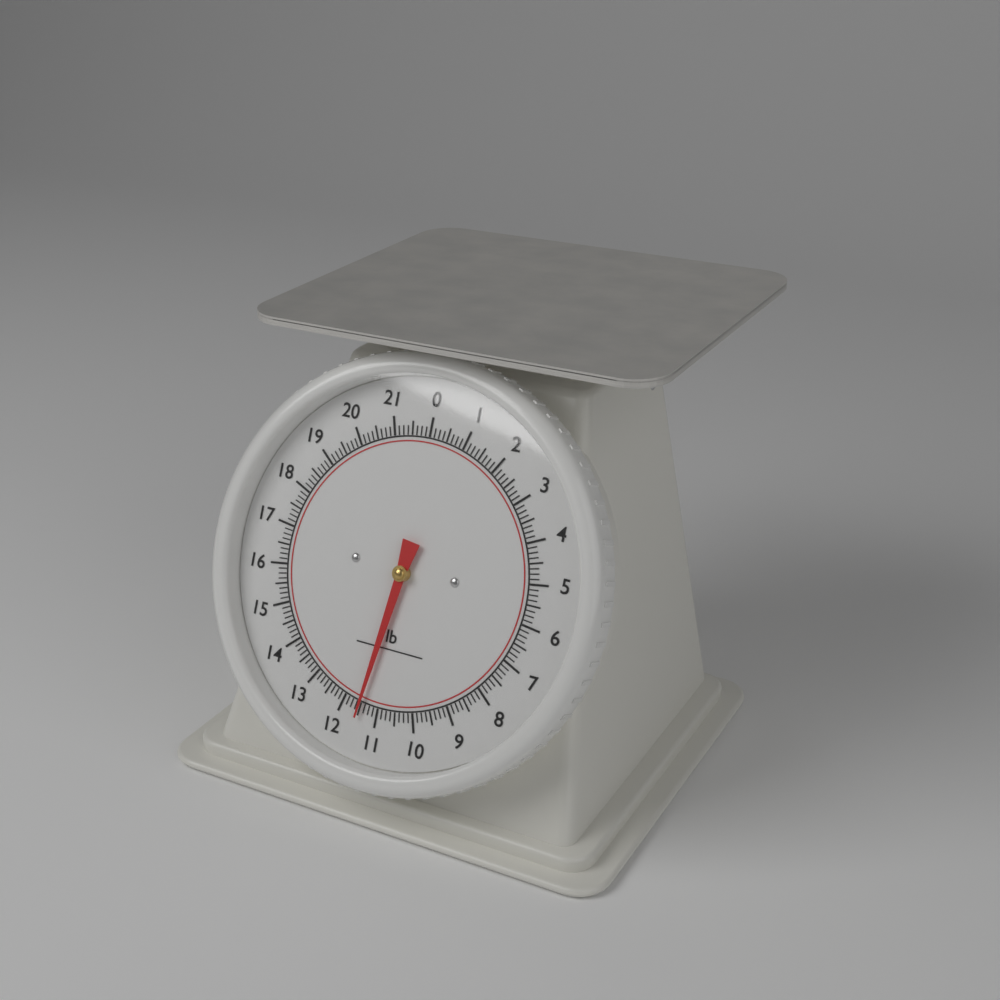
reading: 11.500 lb
